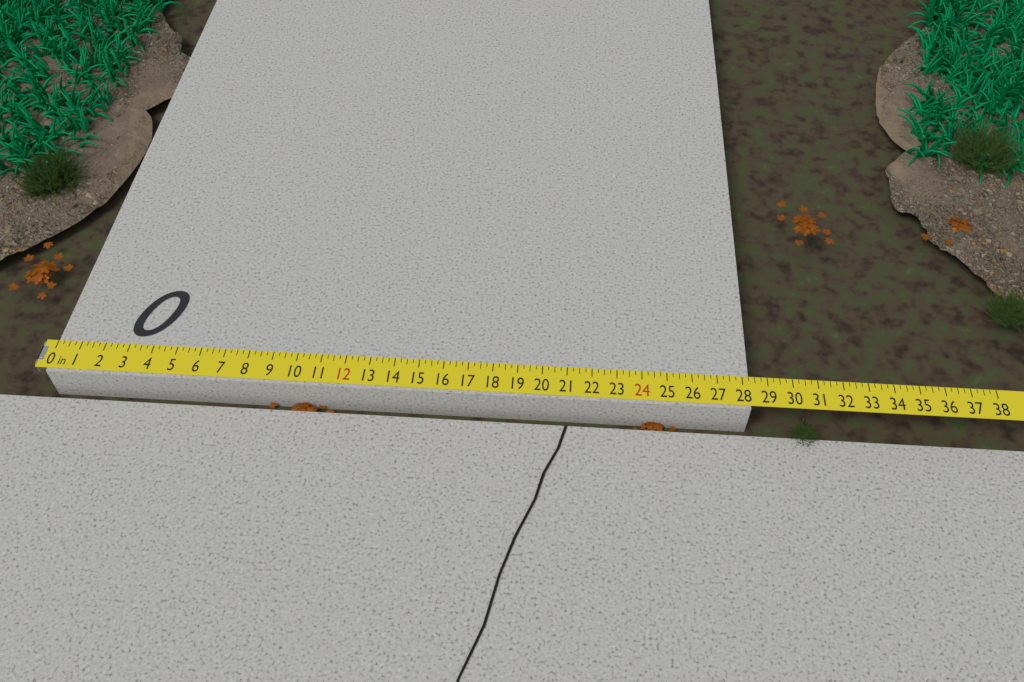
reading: 28.25 in
